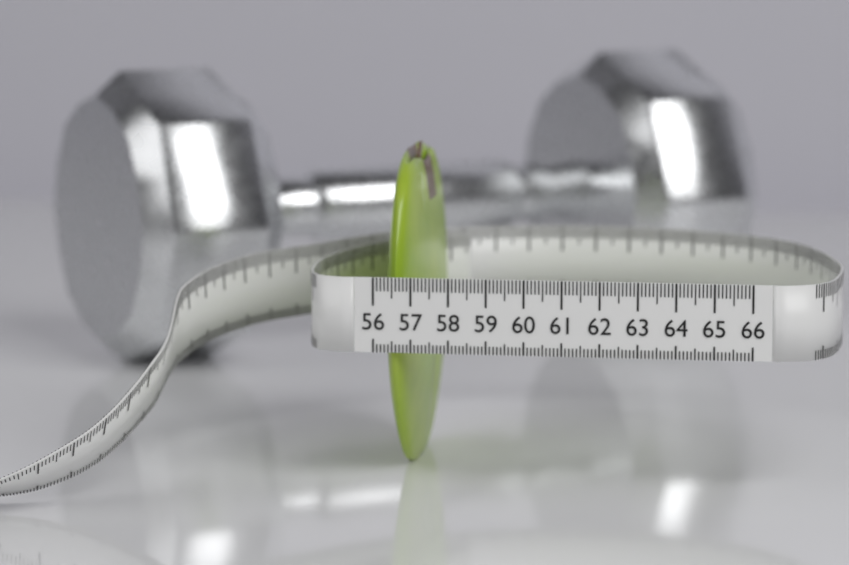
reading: 57.1 (no unit)
